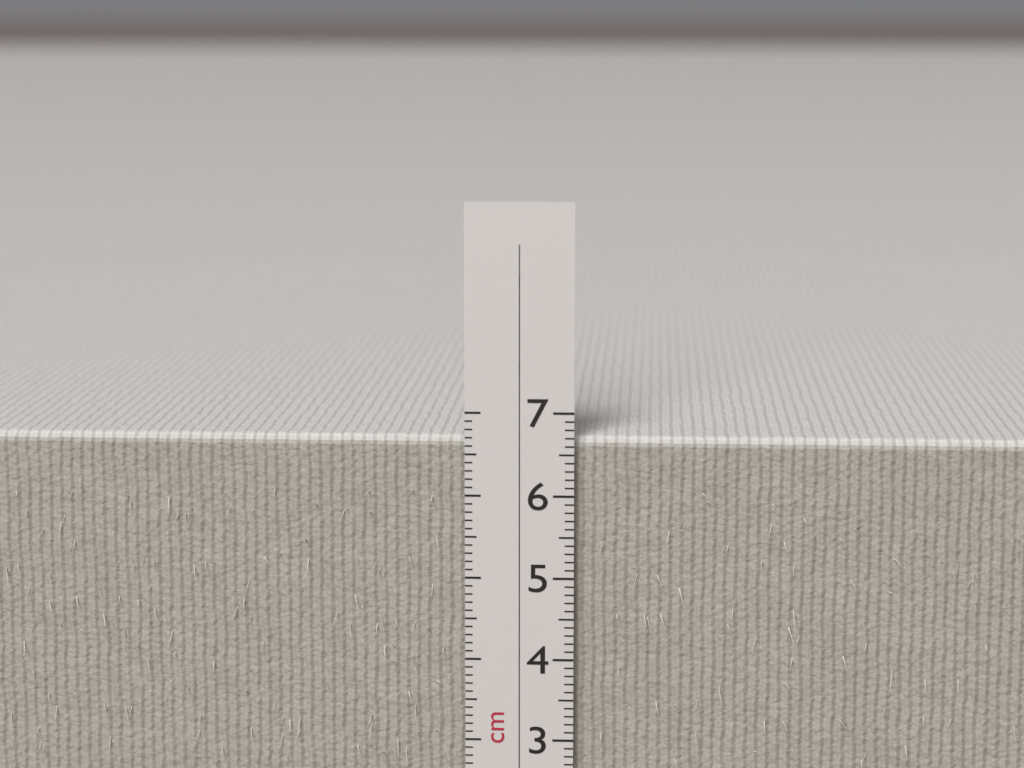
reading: 6.7 cm
